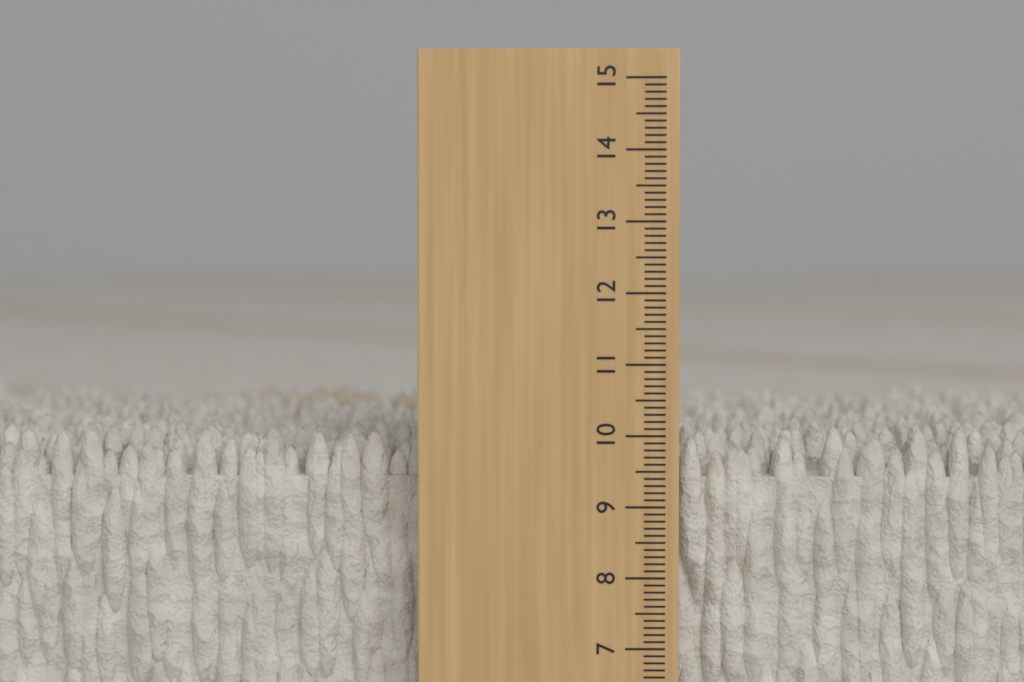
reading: 10.1 cm
